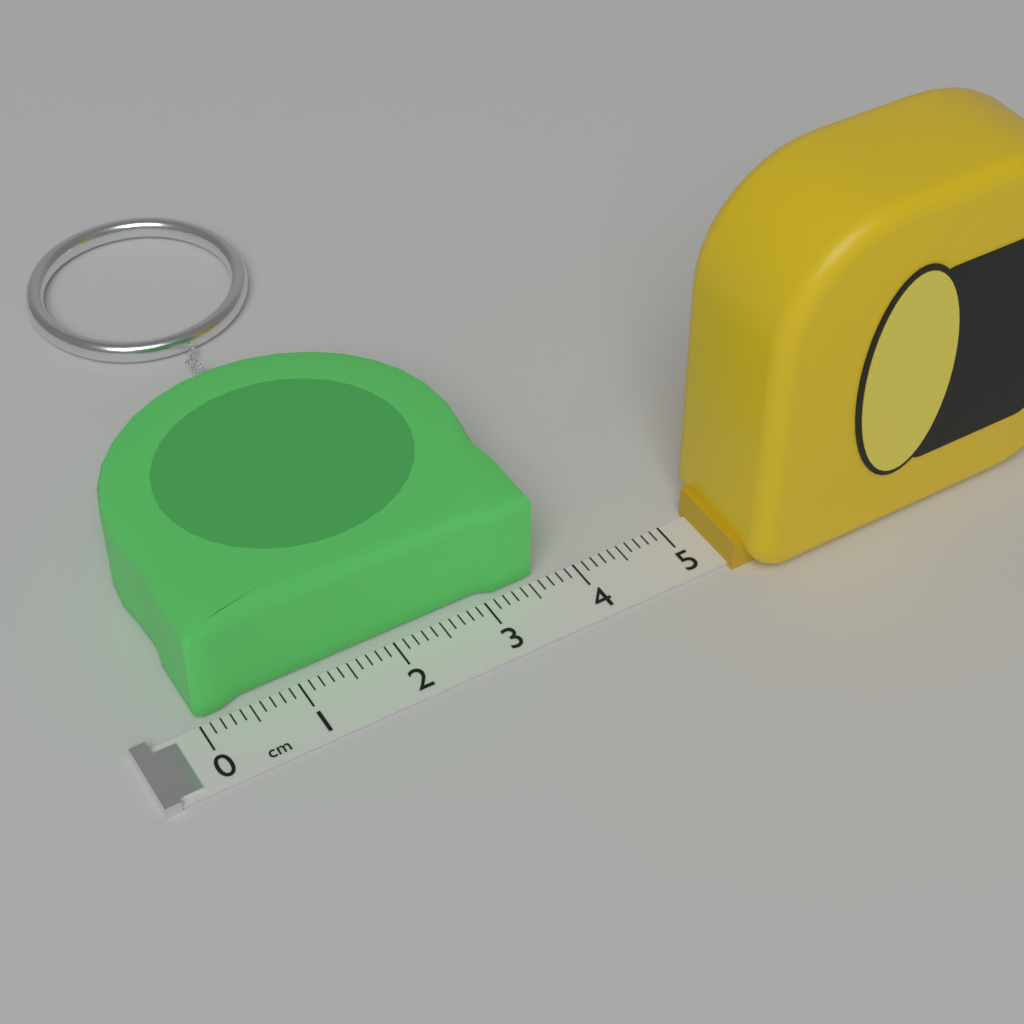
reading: 3.6 cm
